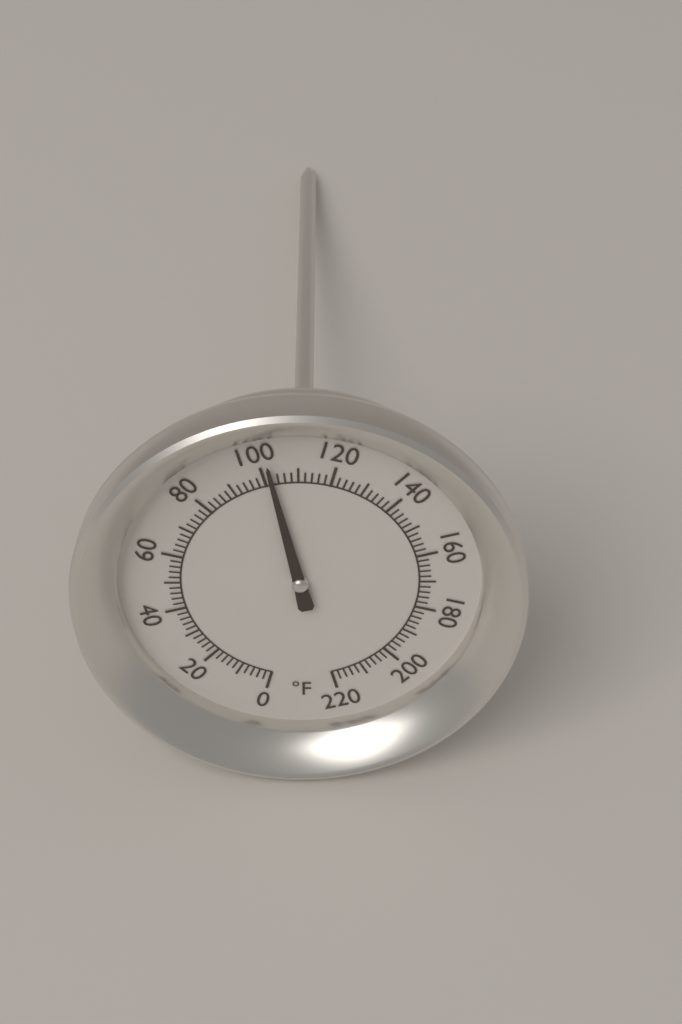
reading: 102 °F
